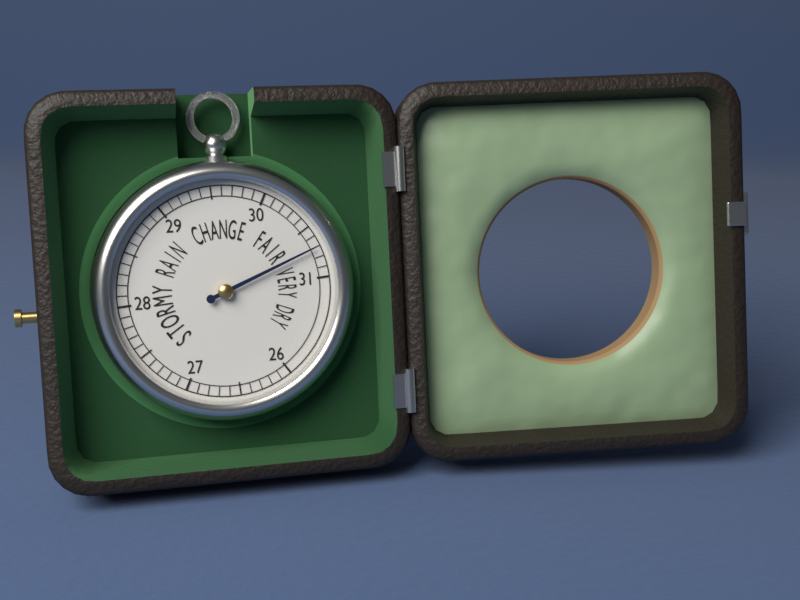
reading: 30.7 (no unit)
